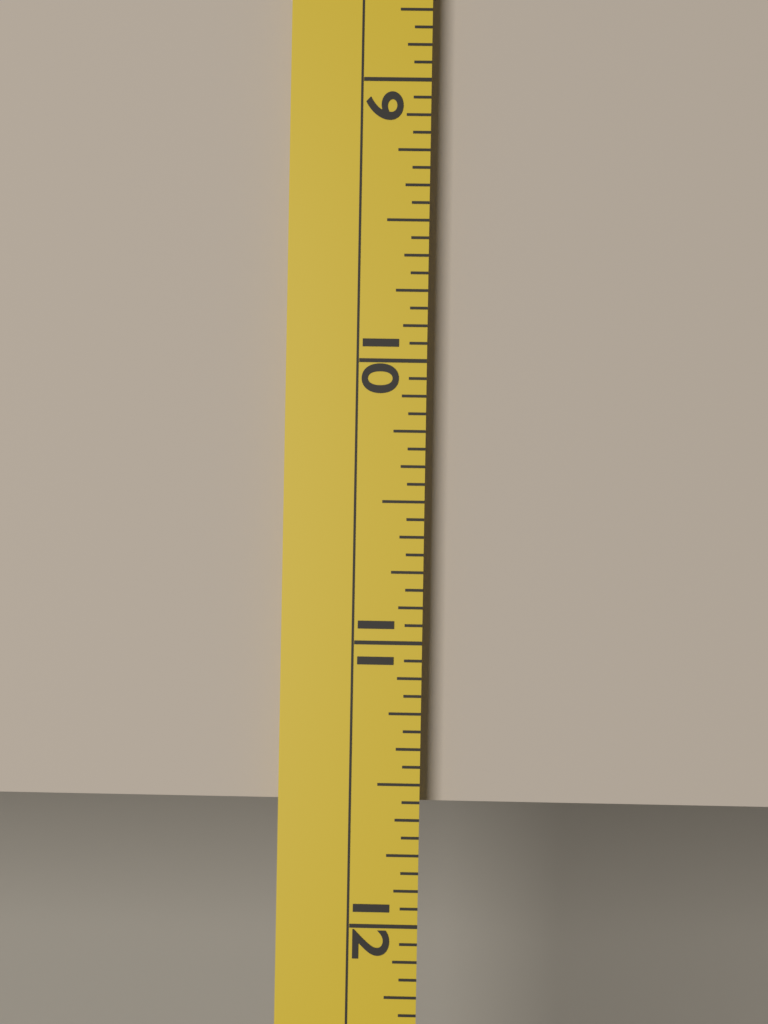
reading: 11.5625 (no unit)
